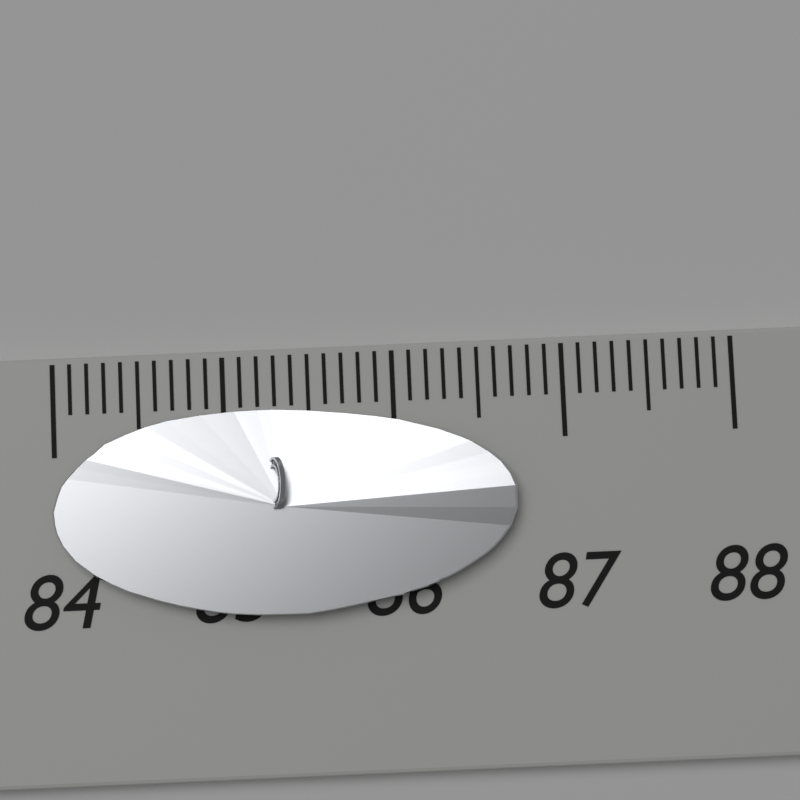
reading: 86.7 (no unit)
